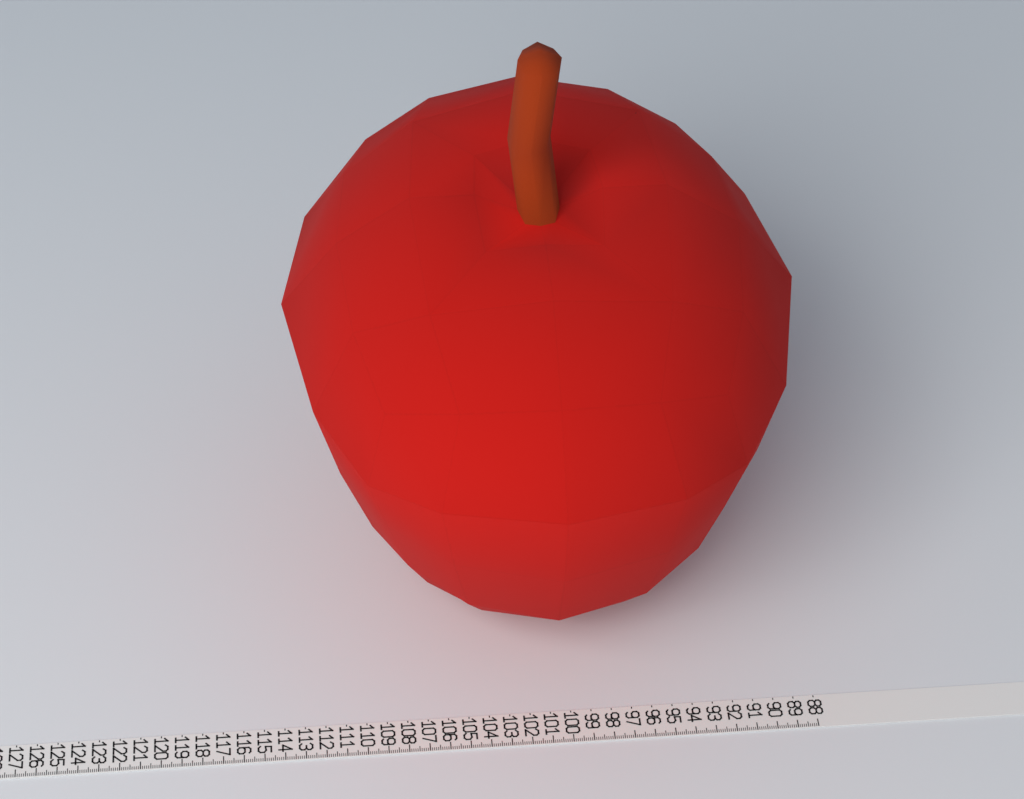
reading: 113.0 (no unit)
